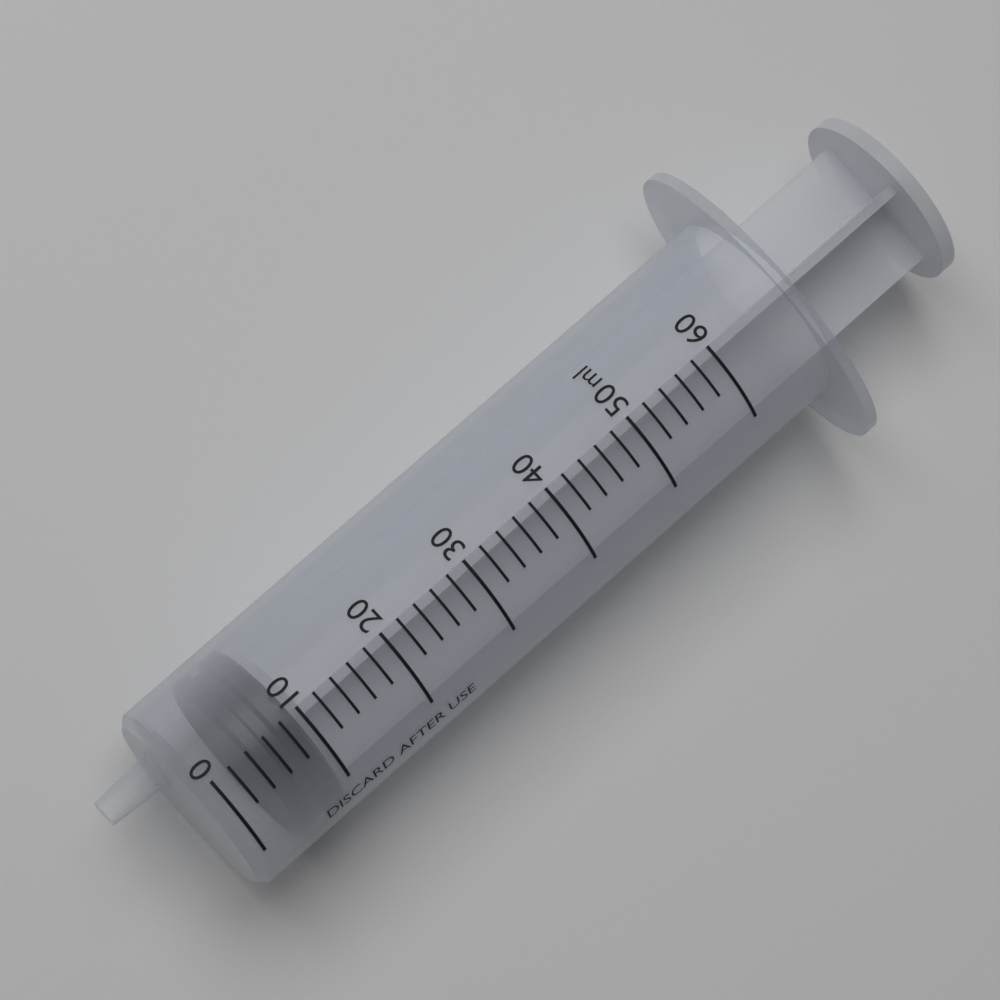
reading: 4 ml
